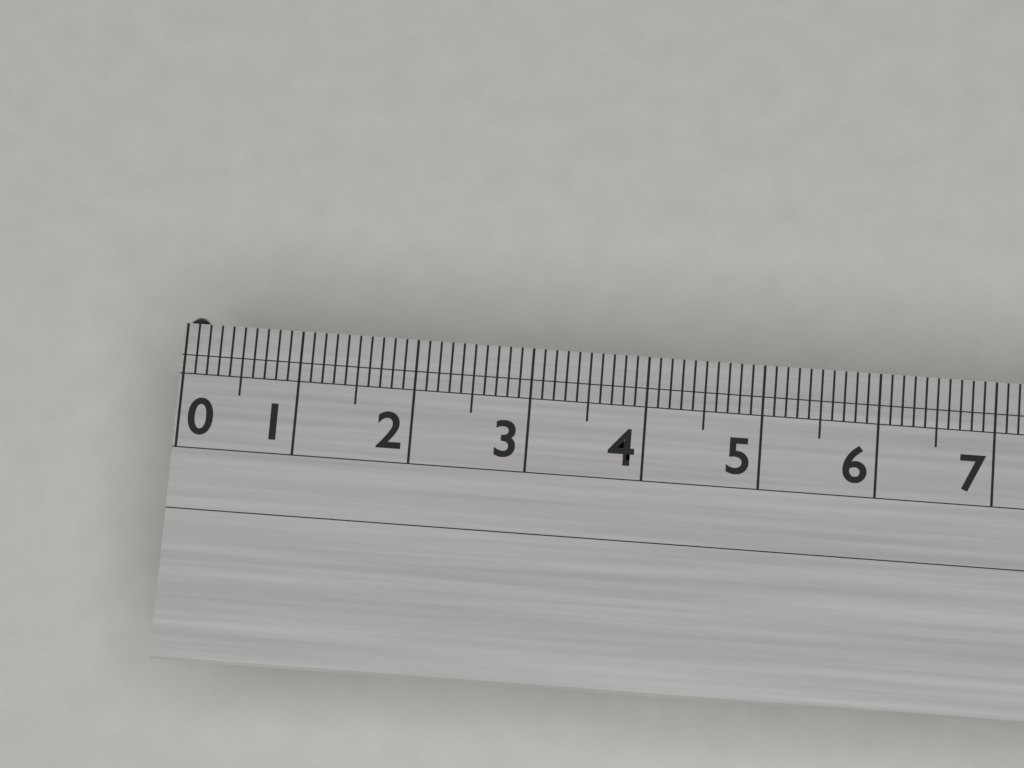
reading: 0.2 (no unit)
